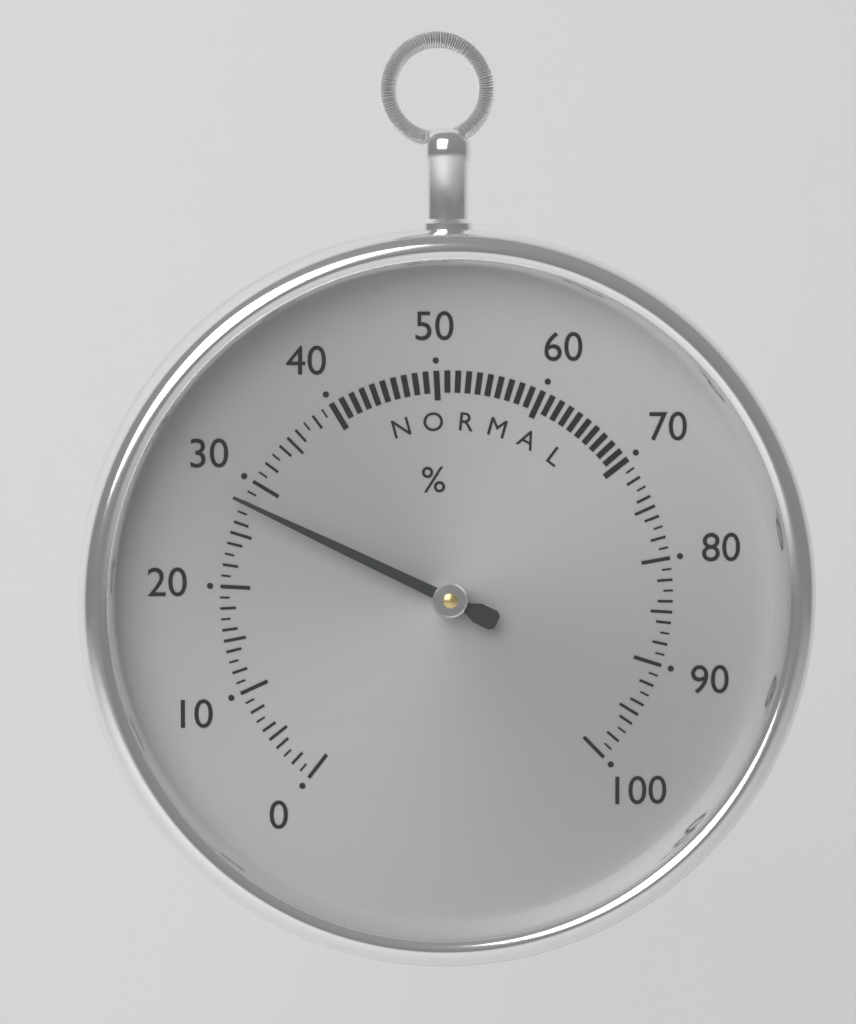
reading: 28 %
